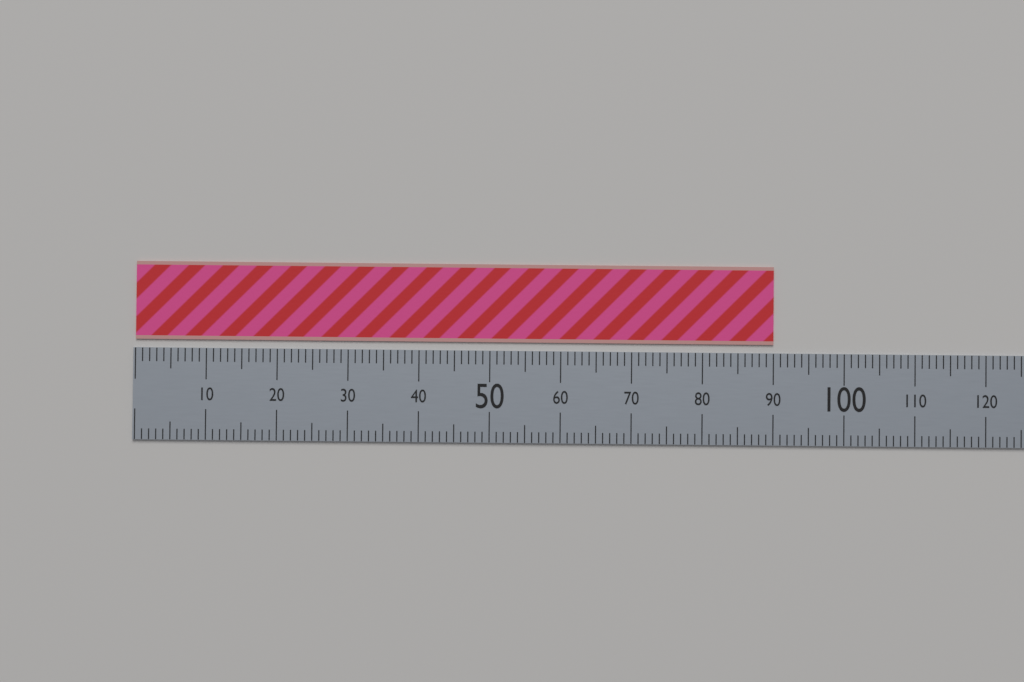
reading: 90 (no unit)
